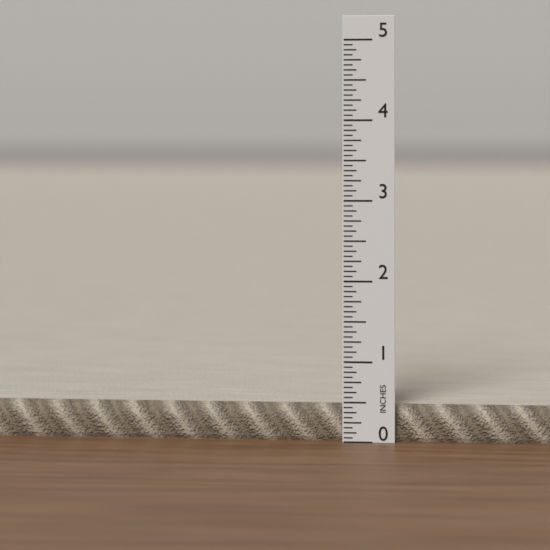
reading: 0.4375 in
